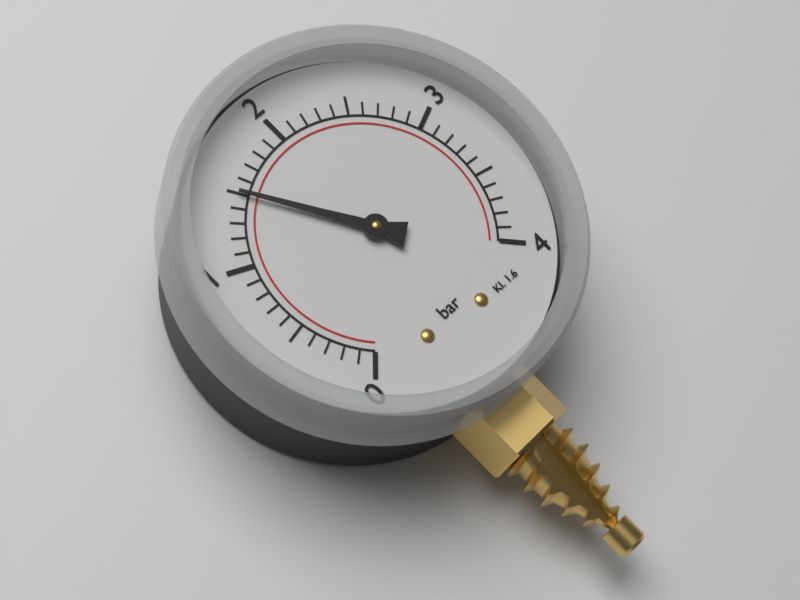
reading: 1.5 bar
